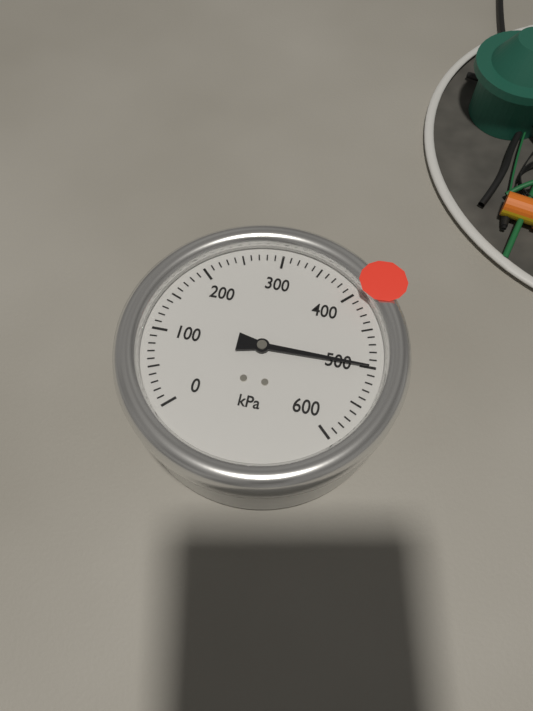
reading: 500 kPa
